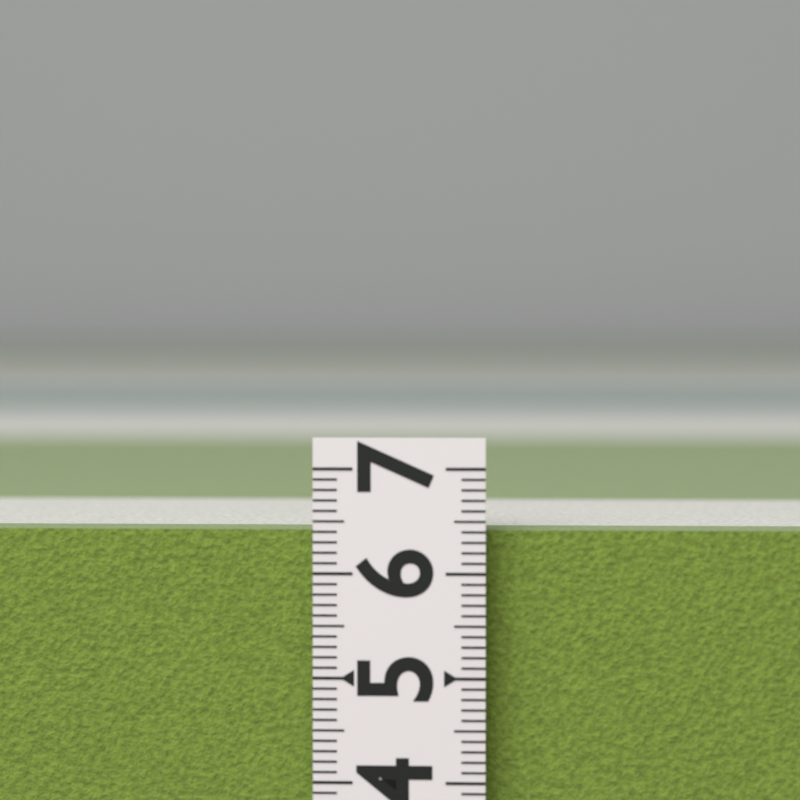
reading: 6.4 (no unit)
